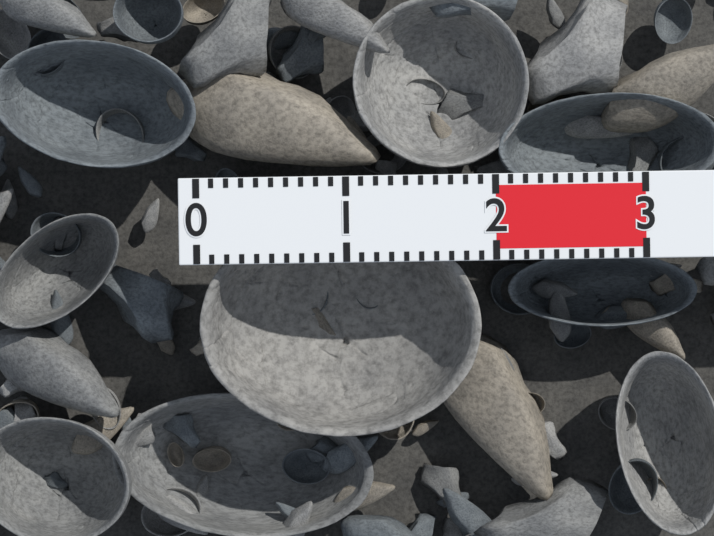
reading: 1.9 (no unit)
